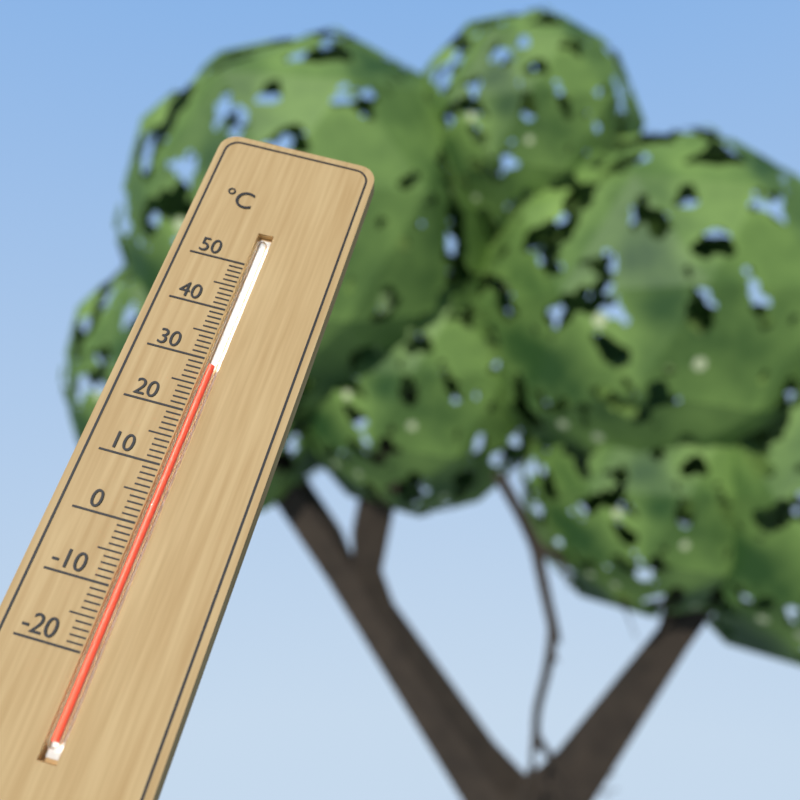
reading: 29 °C
